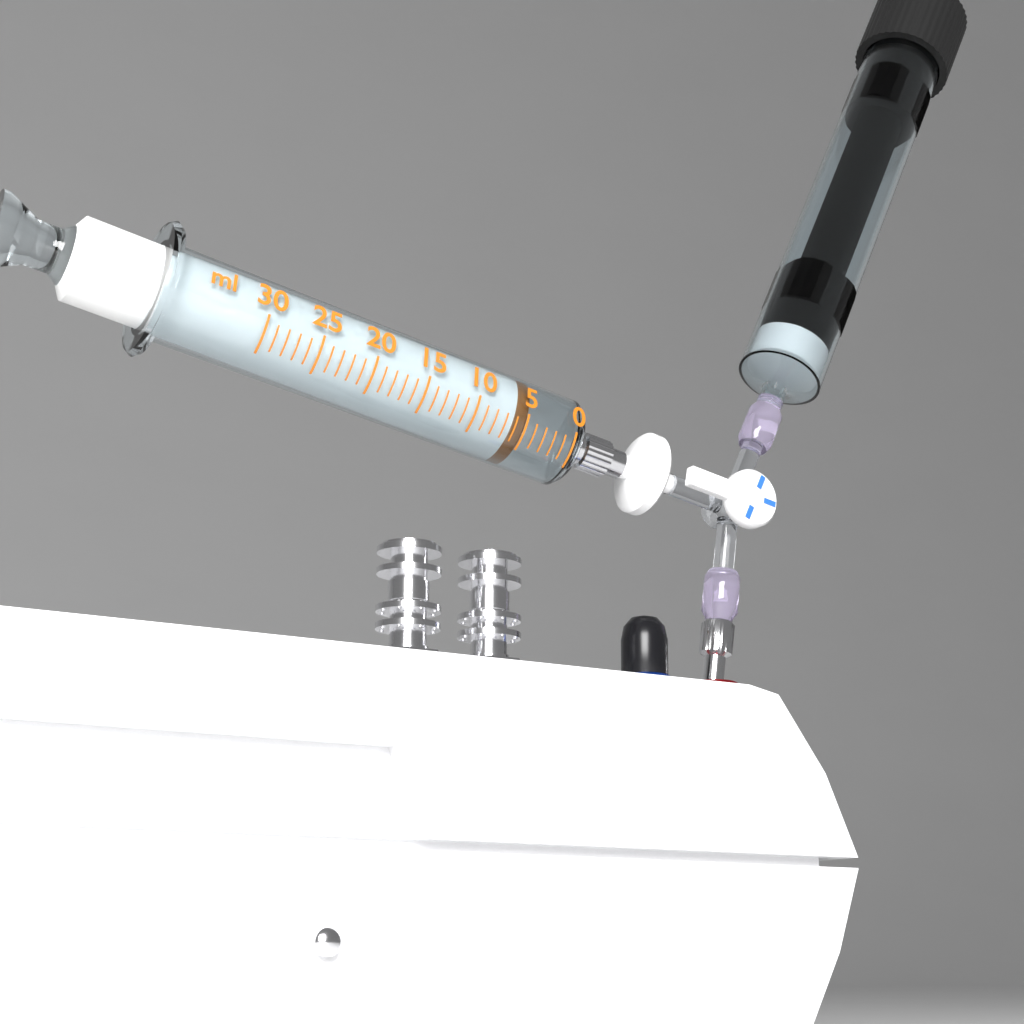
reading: 5 ml
